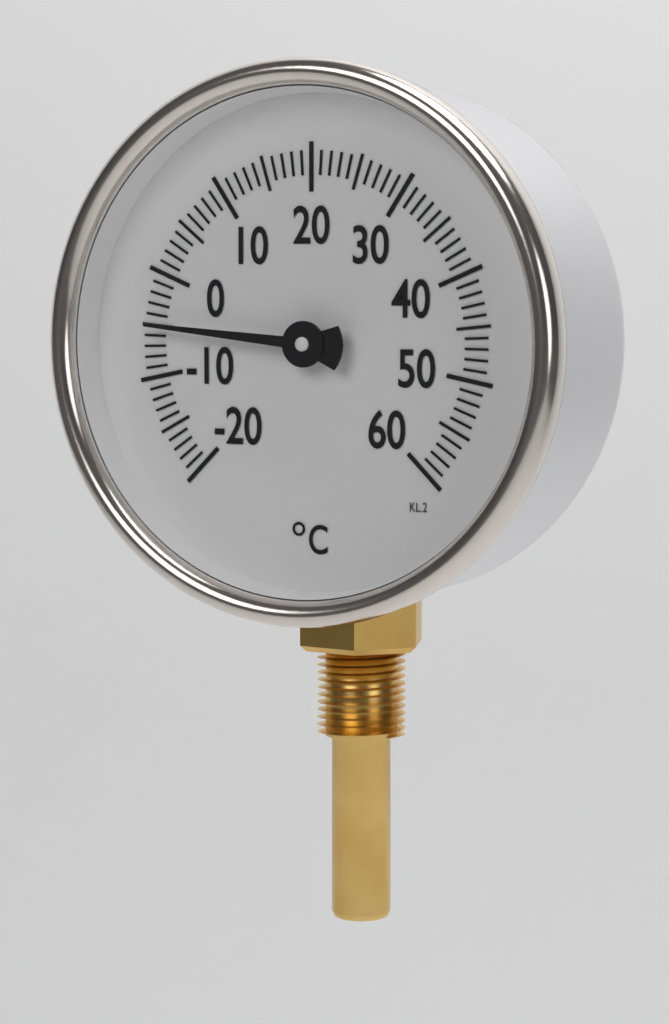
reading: -5 °C
